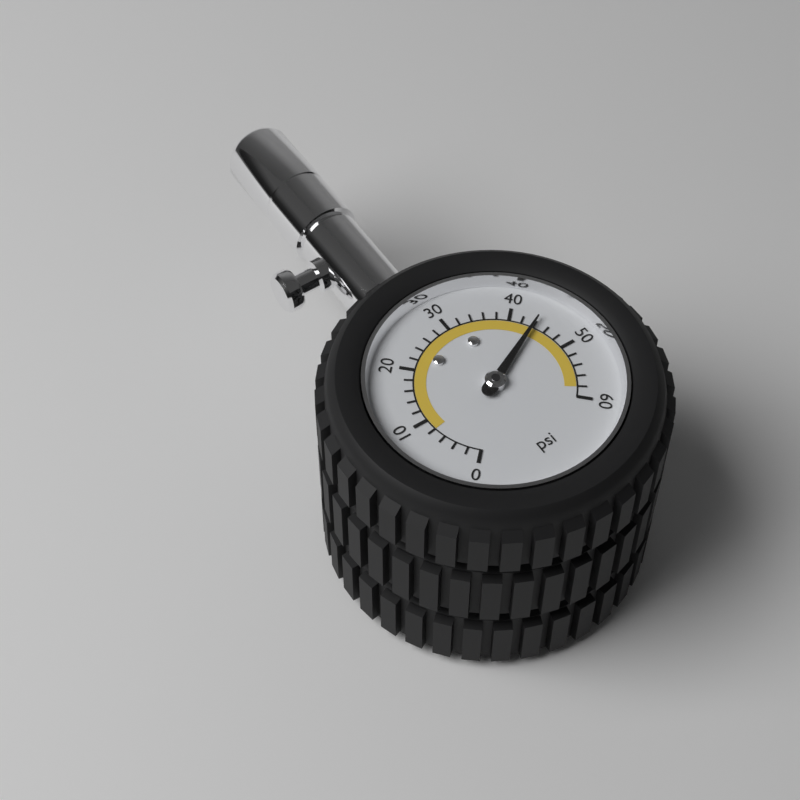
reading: 44 psi
